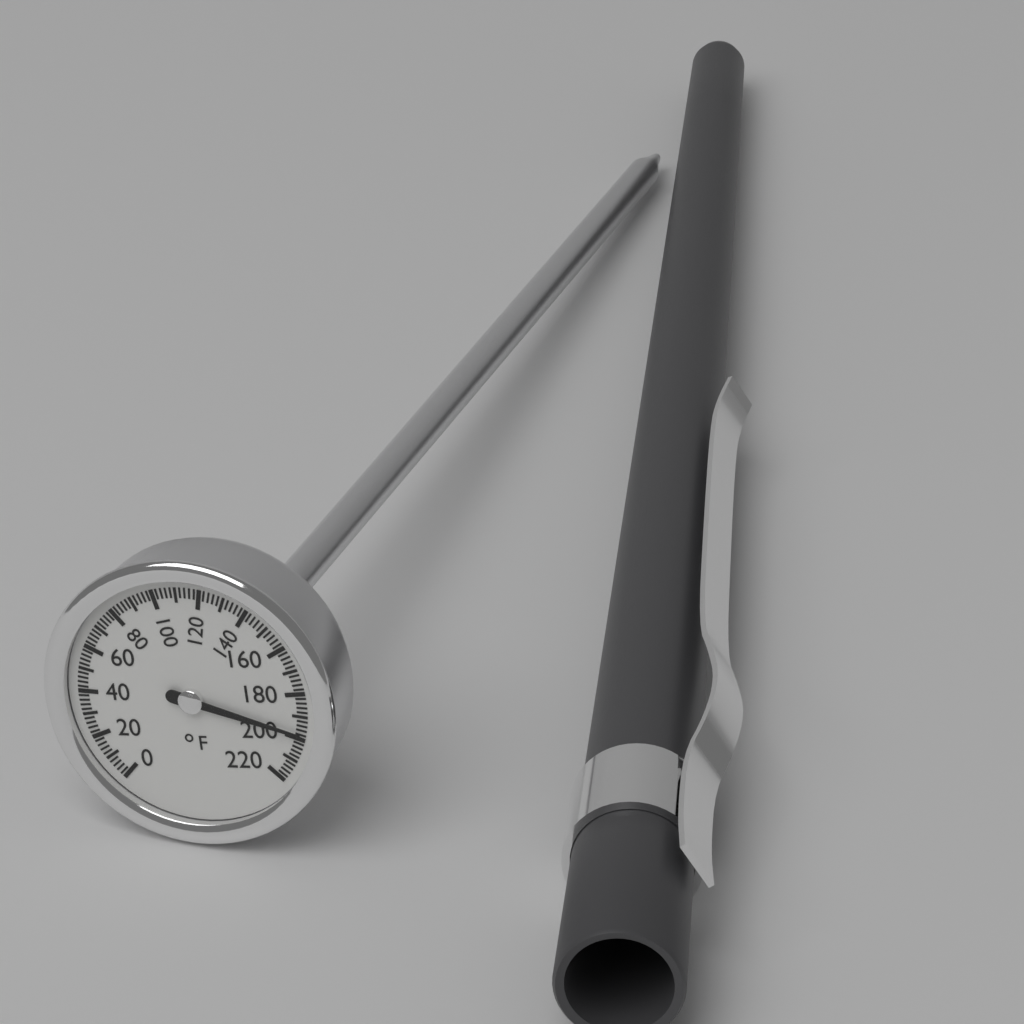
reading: 198 °F
